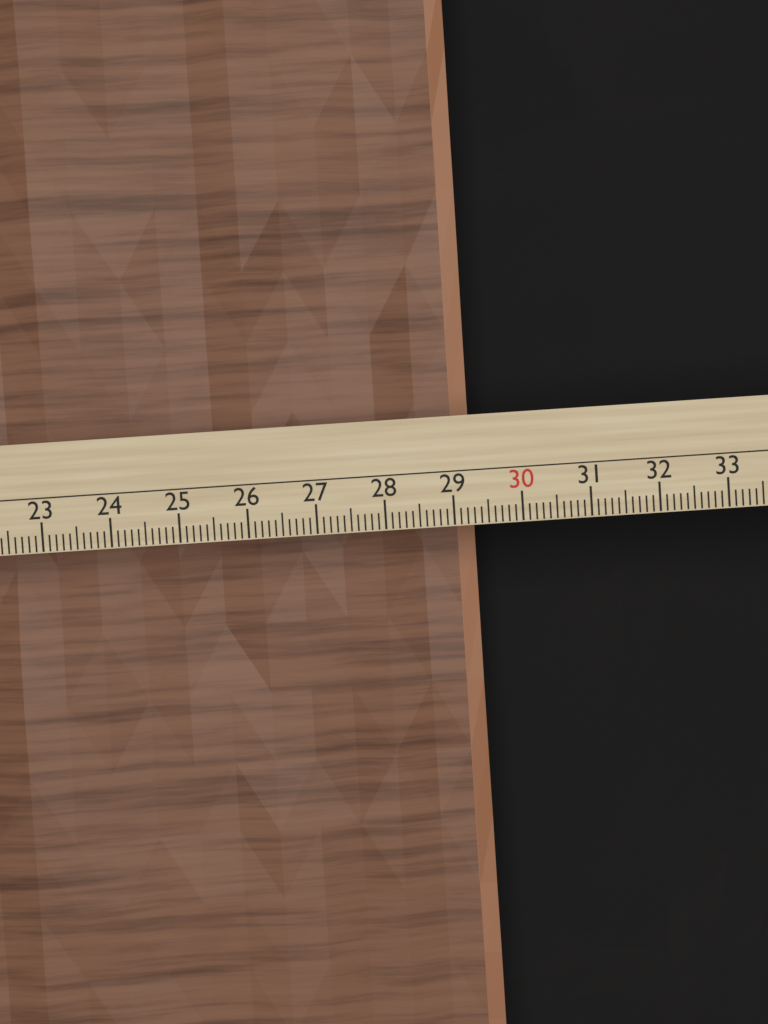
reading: 29.4 cm
